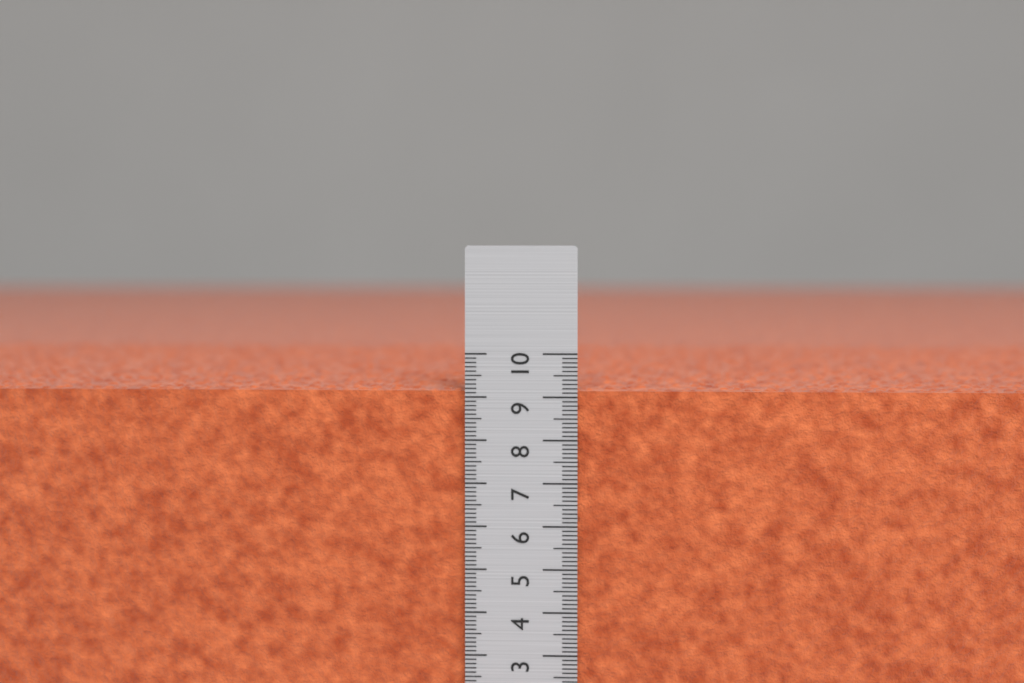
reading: 9.2 cm
